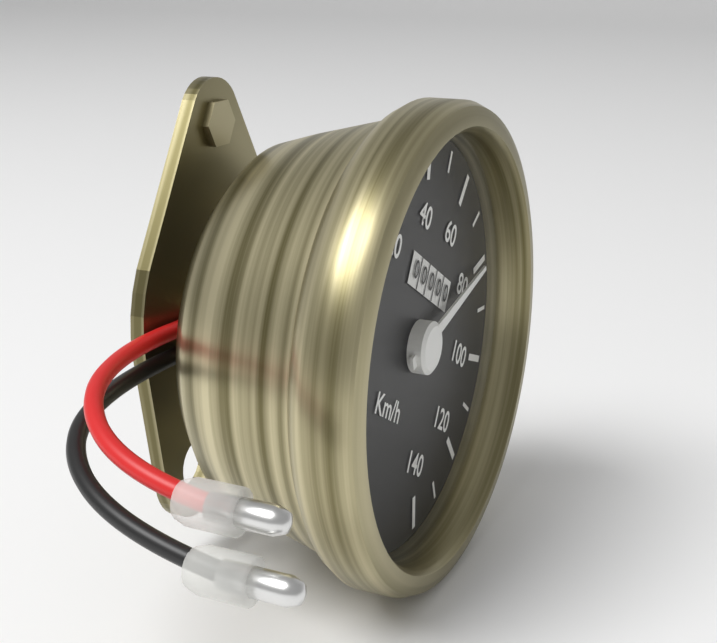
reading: 80 km/h
